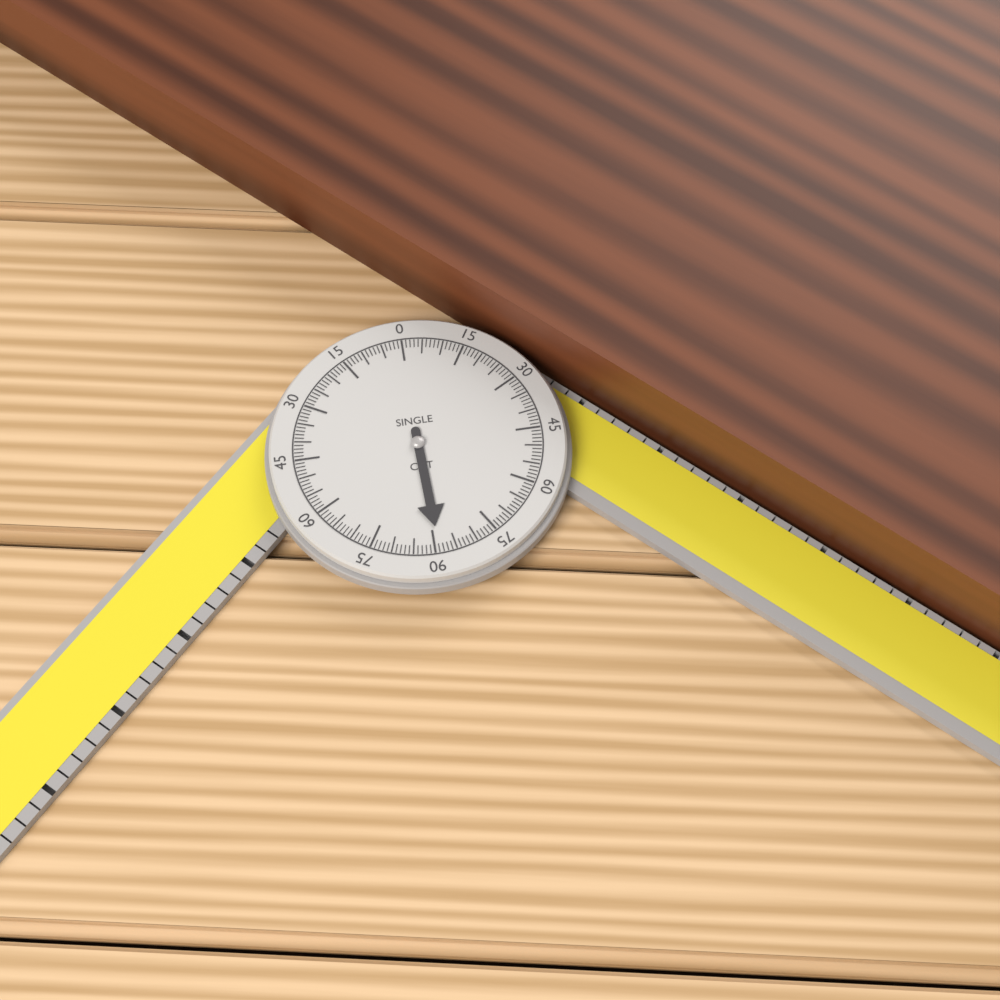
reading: 89 °
